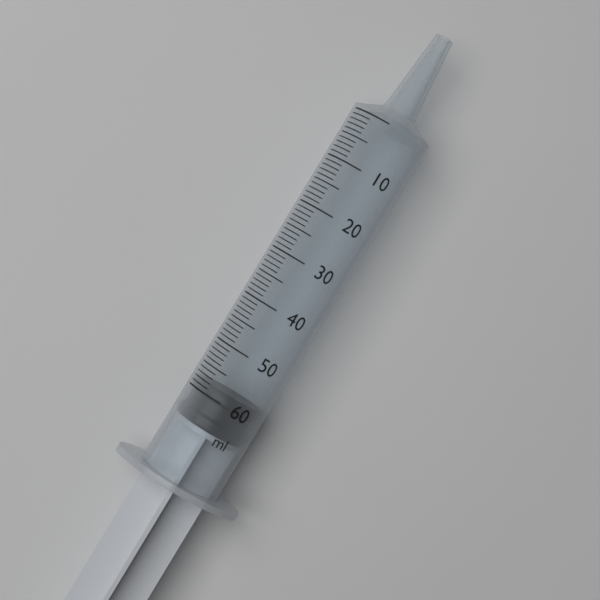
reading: 58 ml
